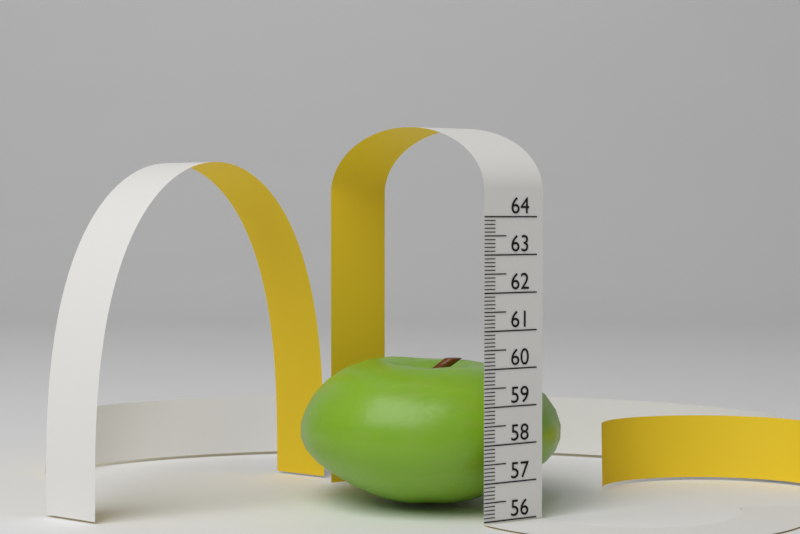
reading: 60.0 (no unit)
